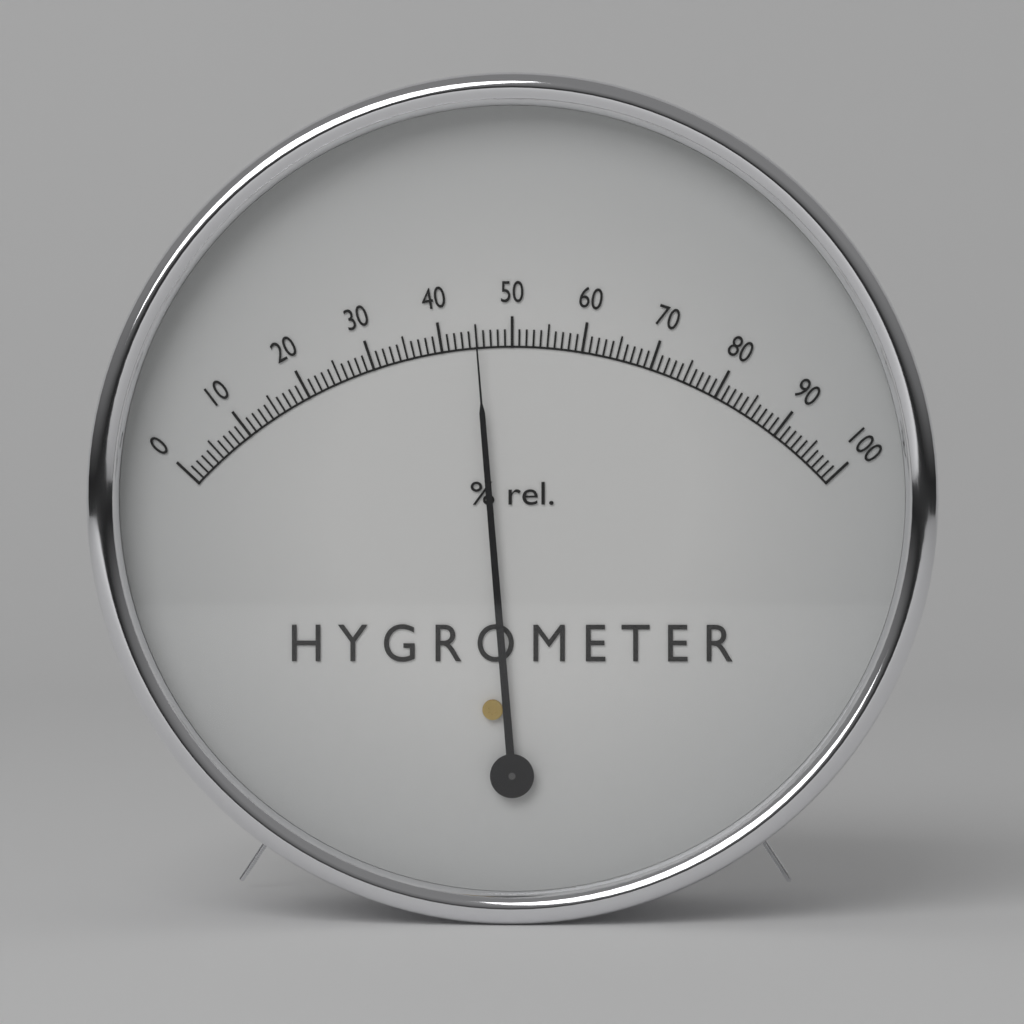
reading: 45 %
